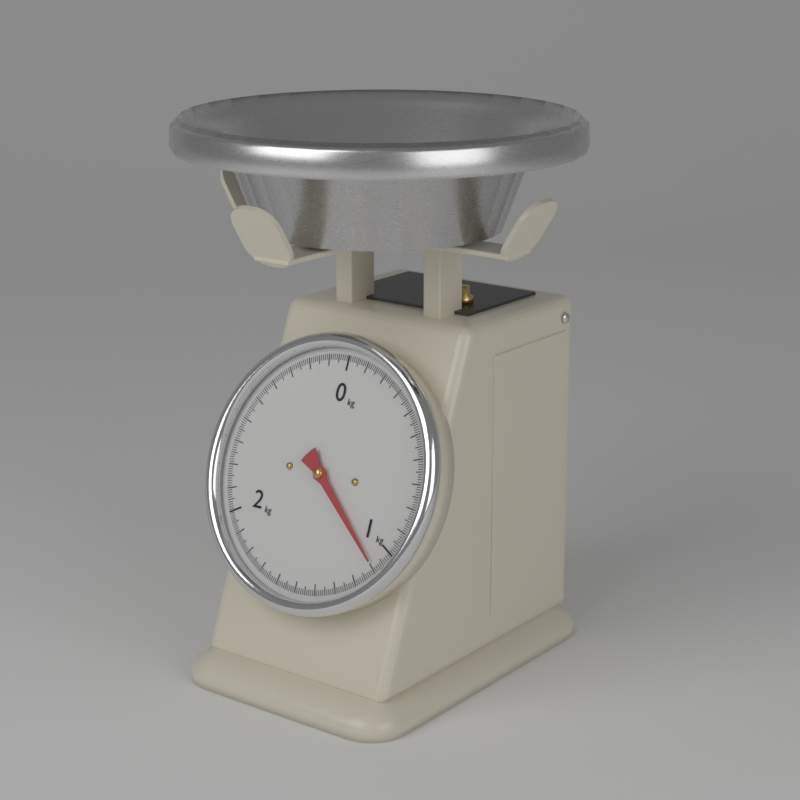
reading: 1.09 kg
